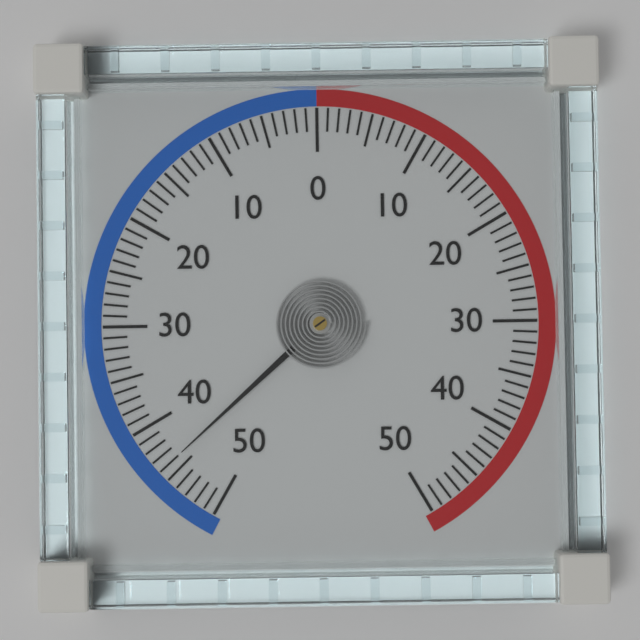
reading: -44 (no unit)
